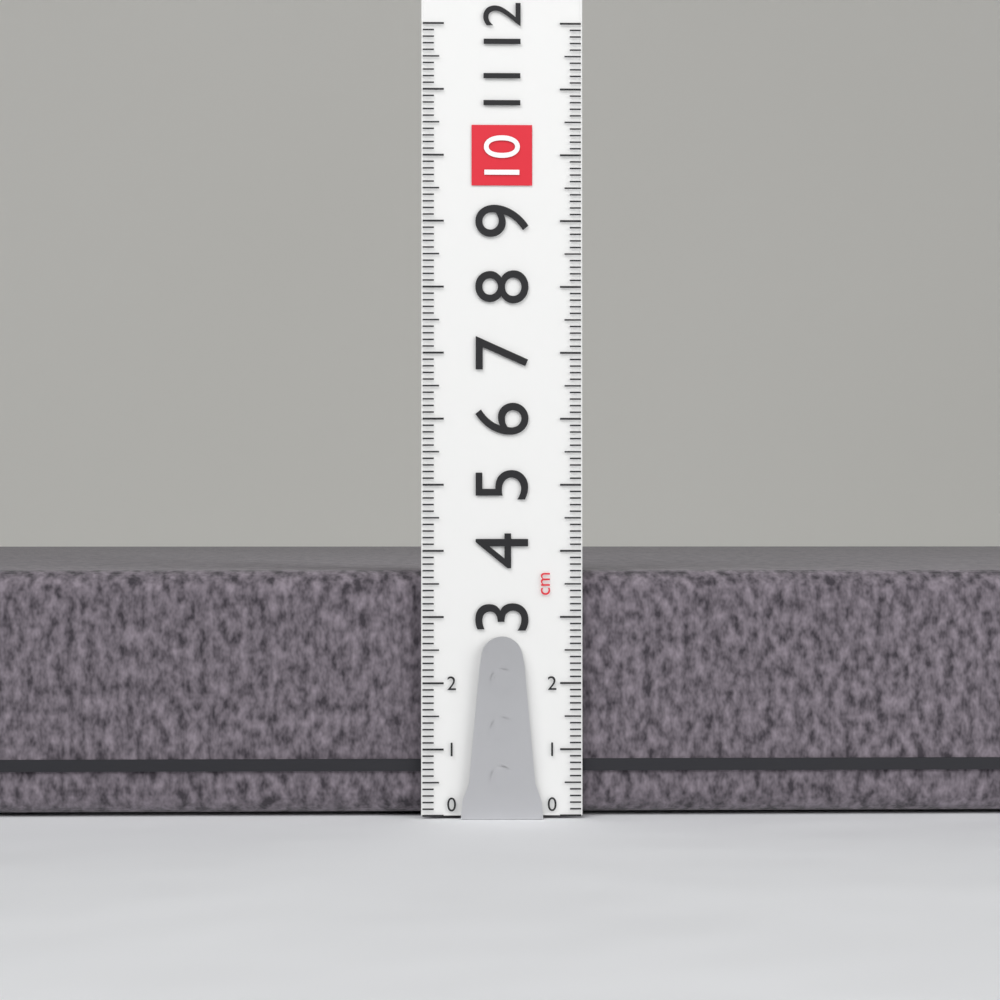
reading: 3.7 cm
